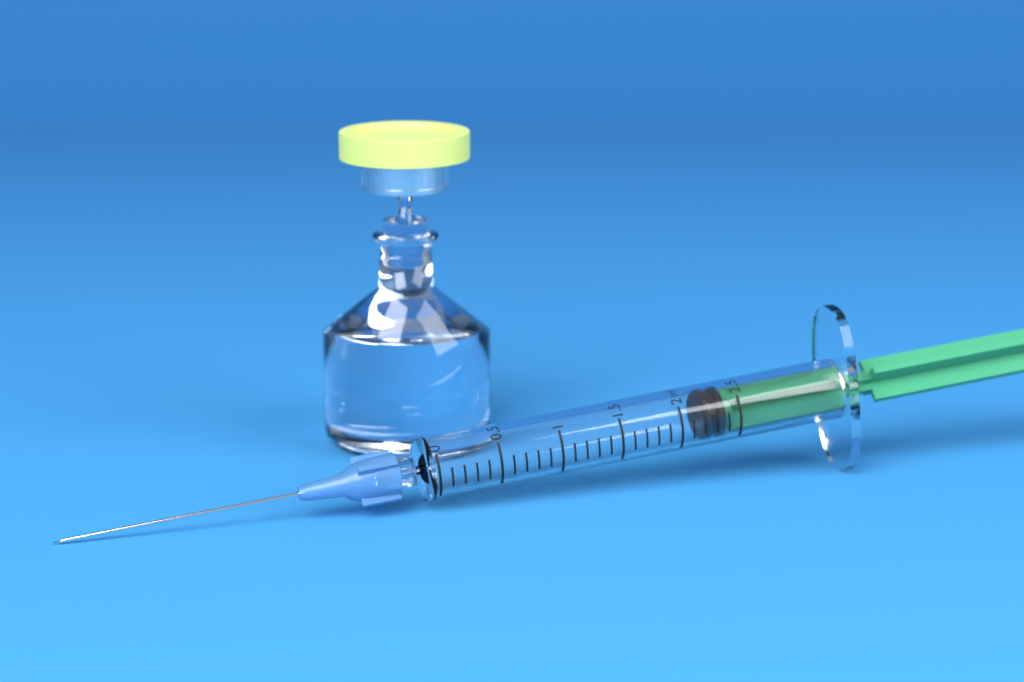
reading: 2.2 ml
